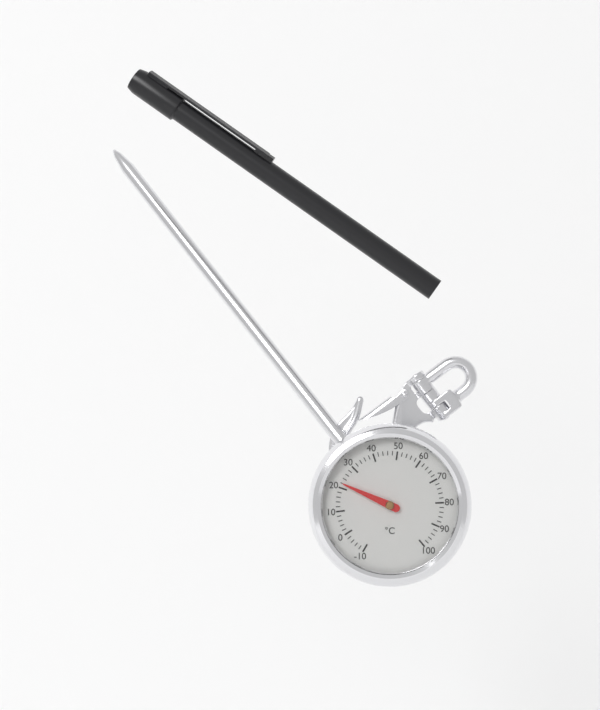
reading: 22 °C
